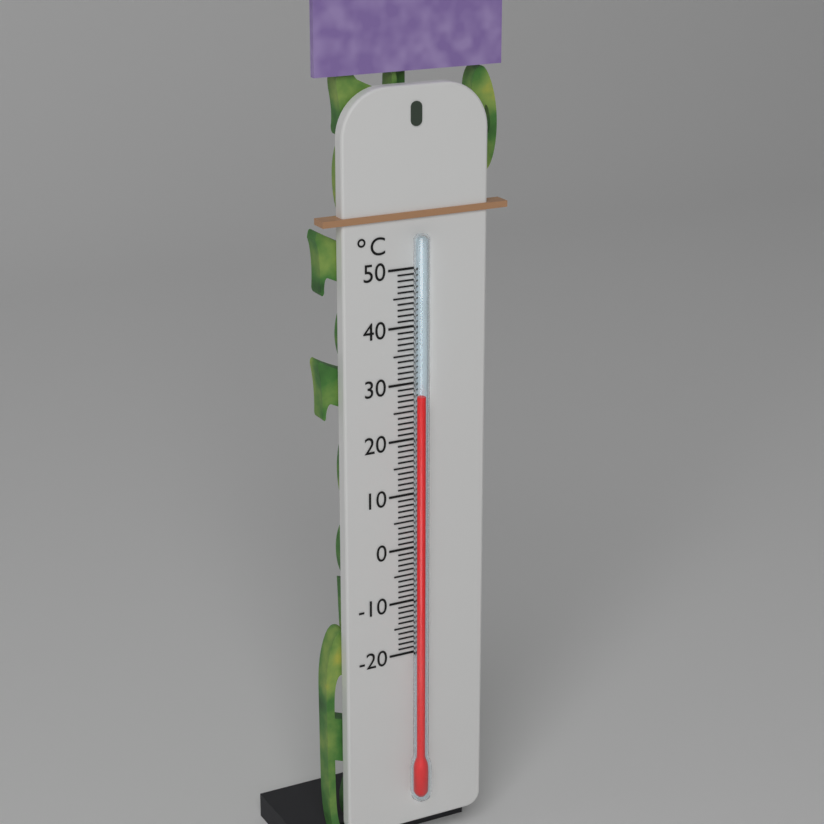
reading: 28 °C
